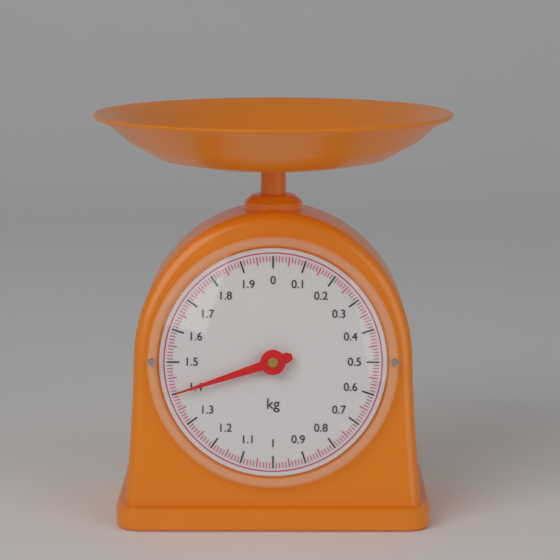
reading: 1.40 kg
